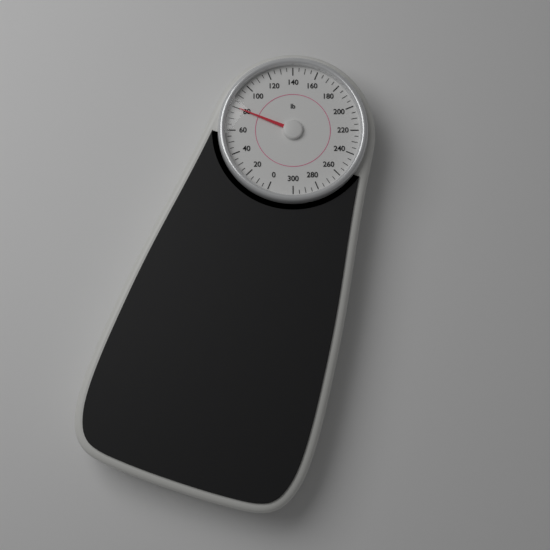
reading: 80 lb
